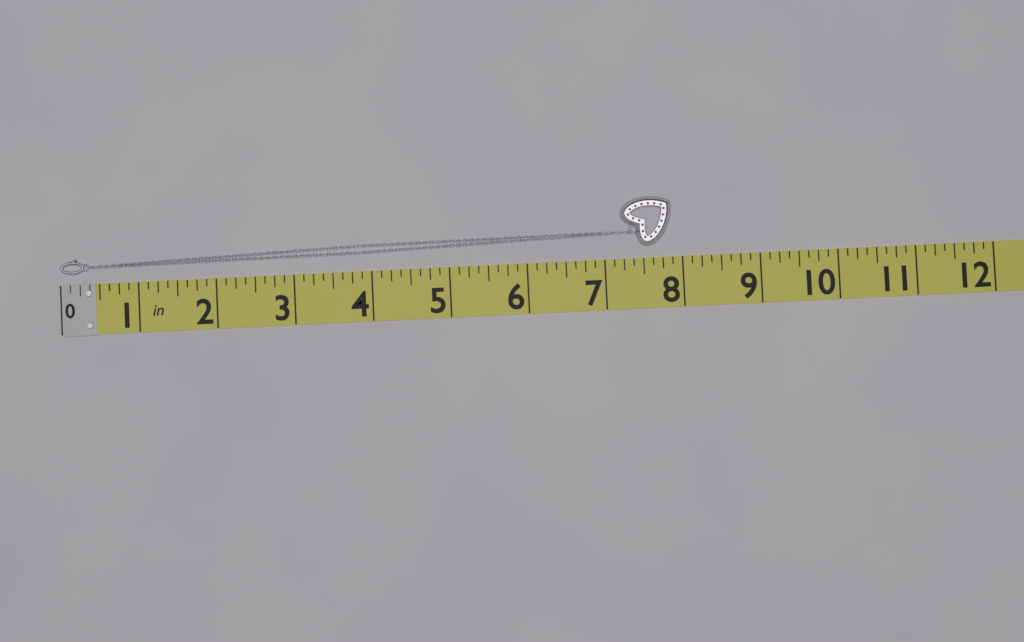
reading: 7.875 in
